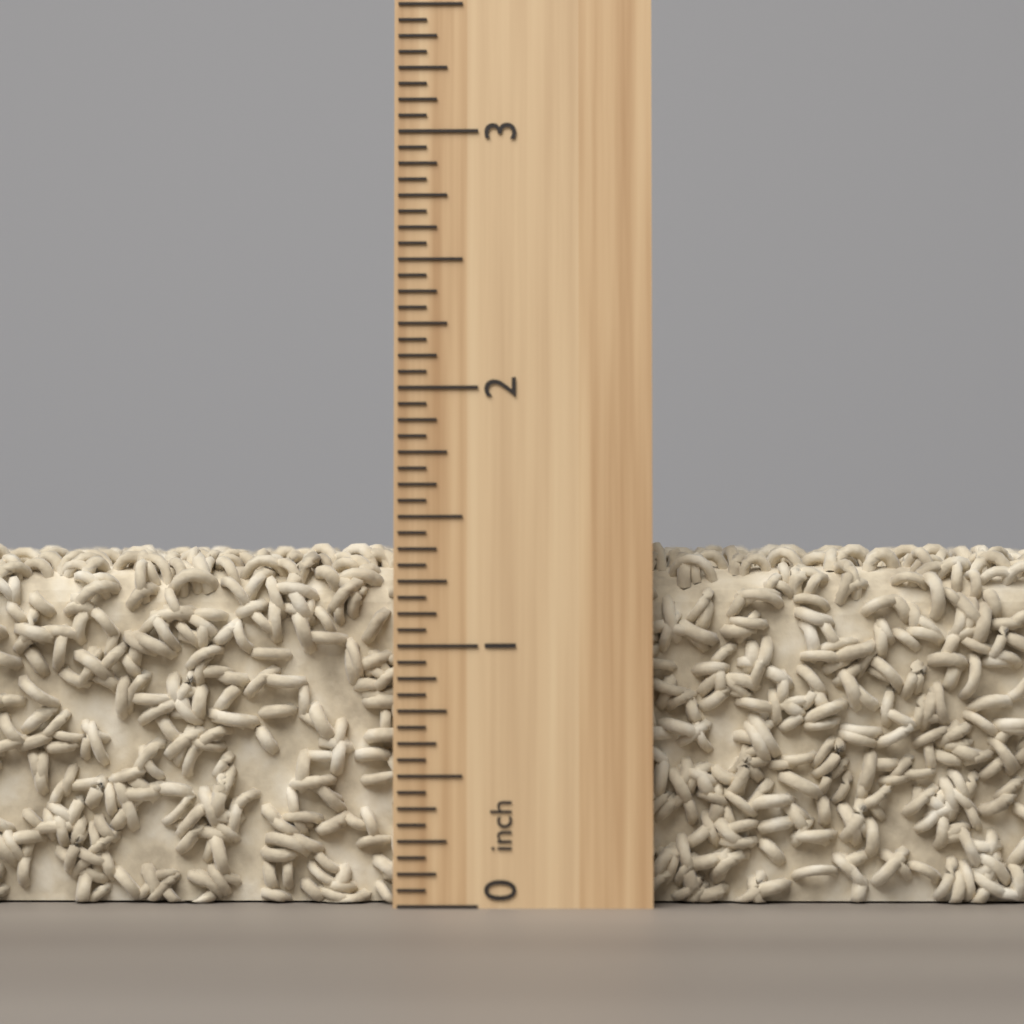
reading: 1.4375 inch
